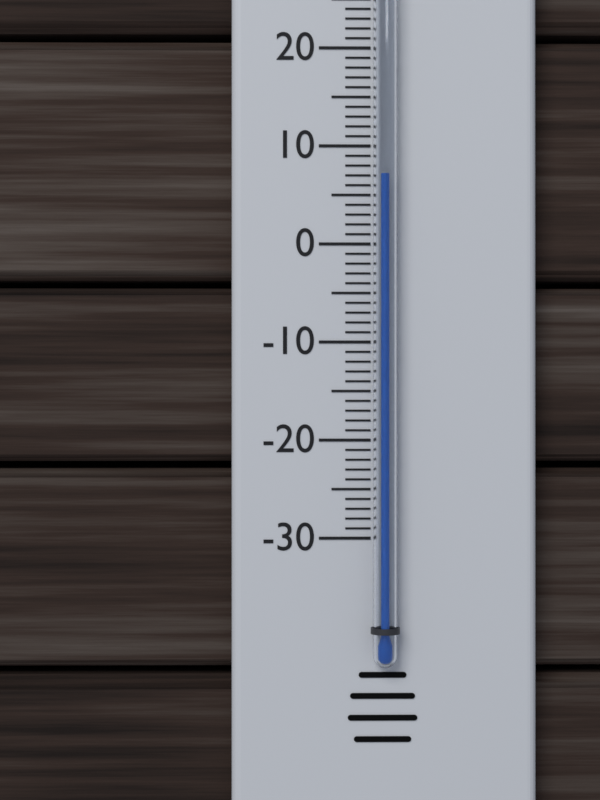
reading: 7 °C
